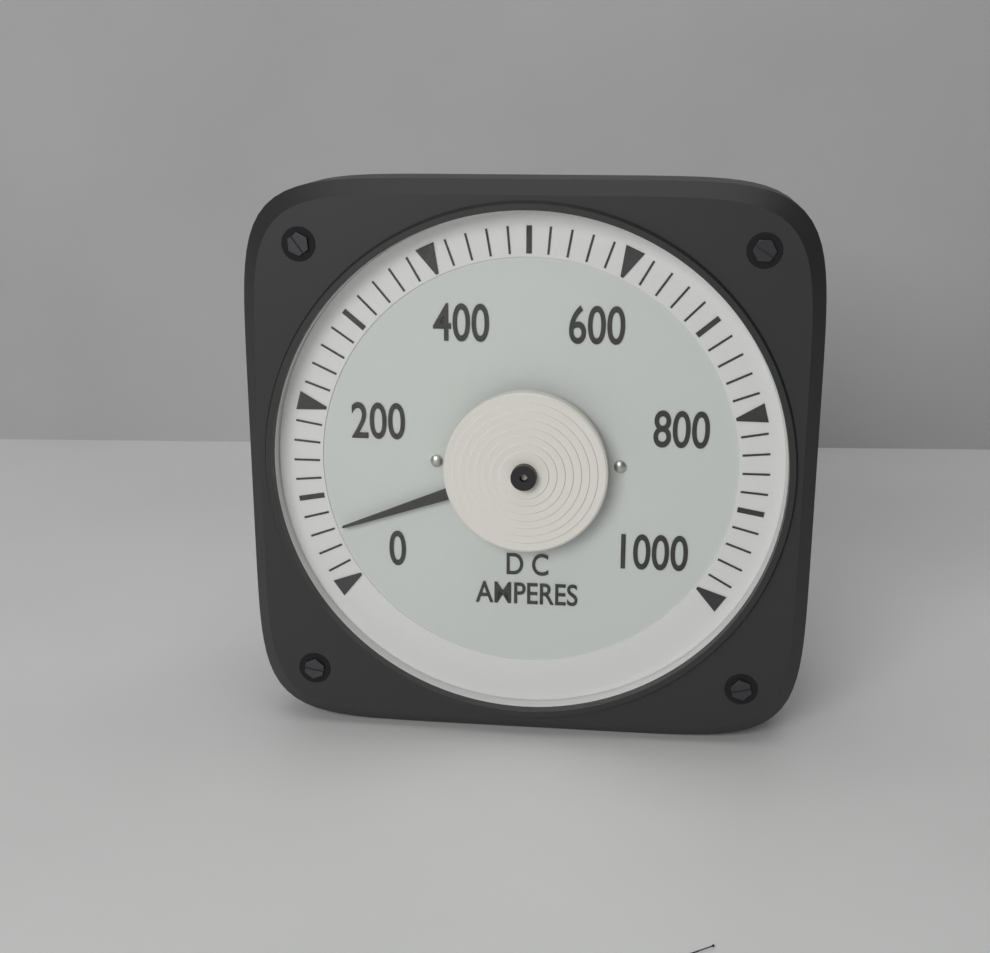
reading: 60 A
